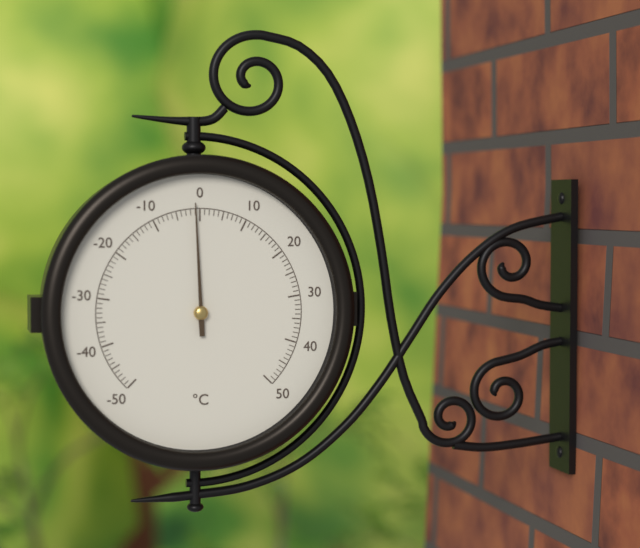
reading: -1 °C
